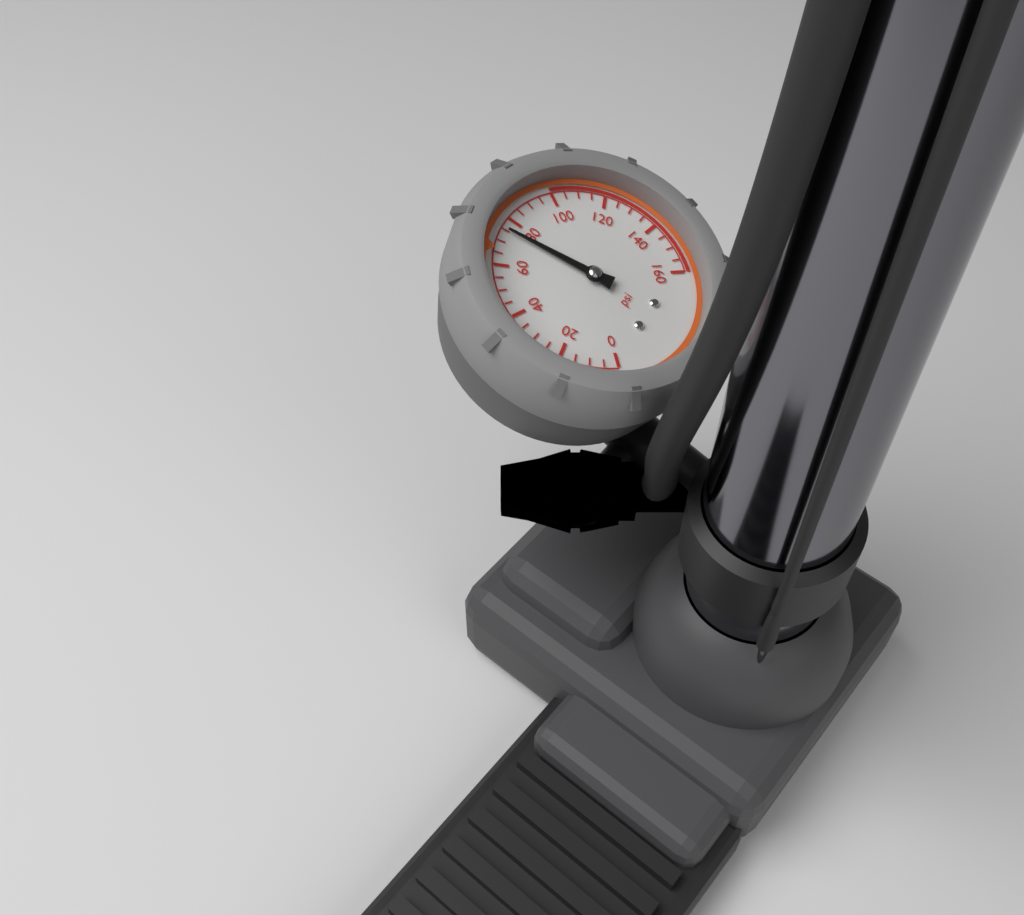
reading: 75 psi
